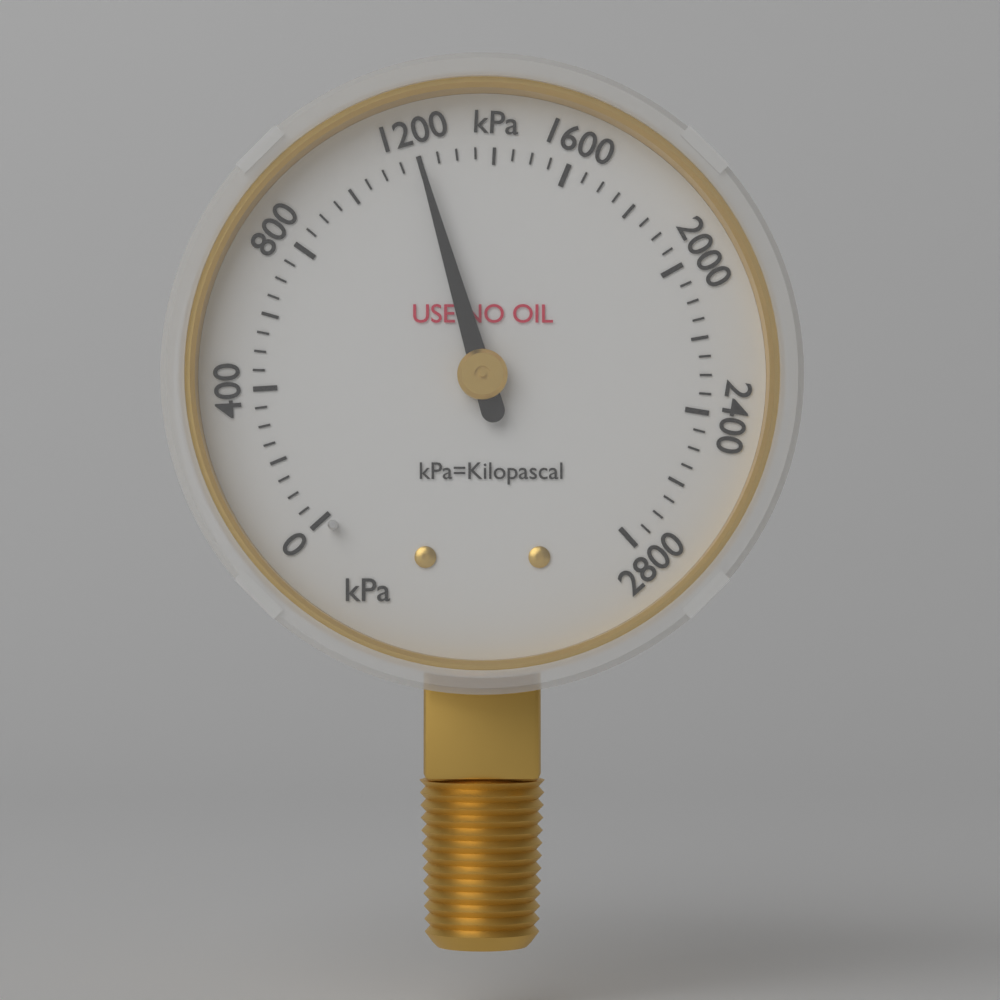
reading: 1200 kPa
